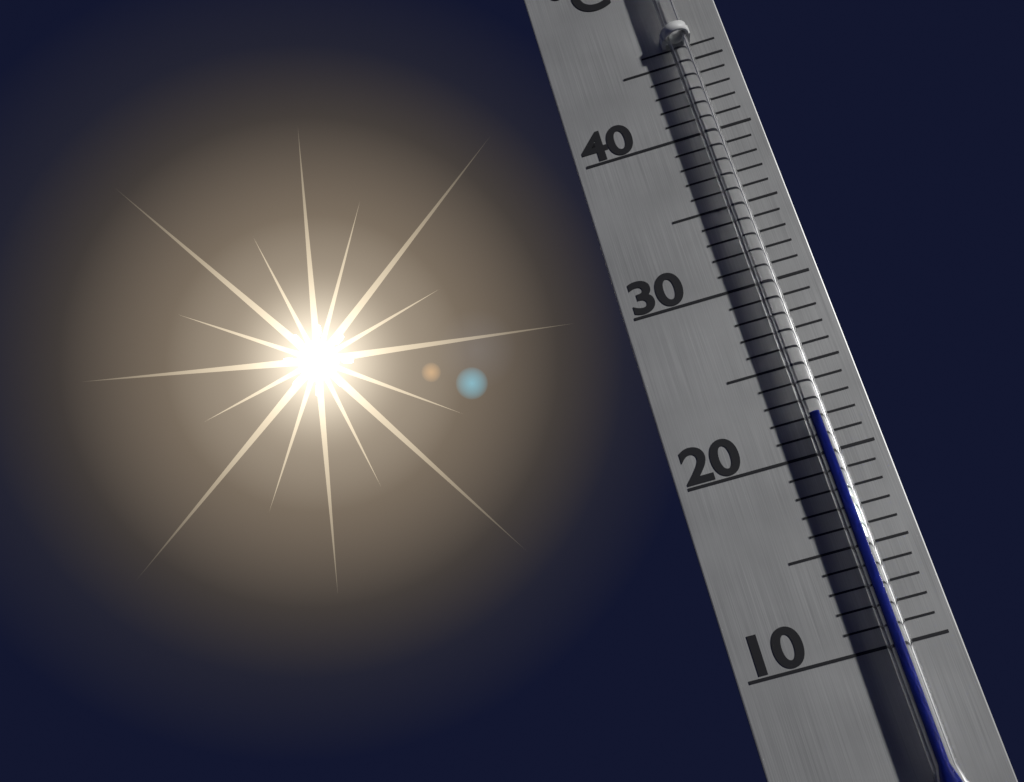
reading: 22 °C
